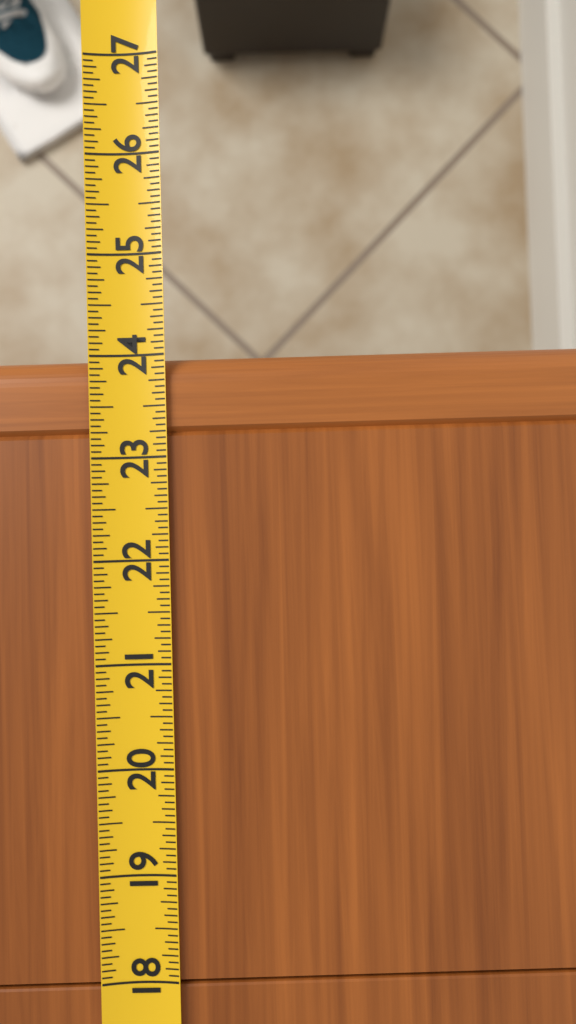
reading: 24.0000 (no unit)
